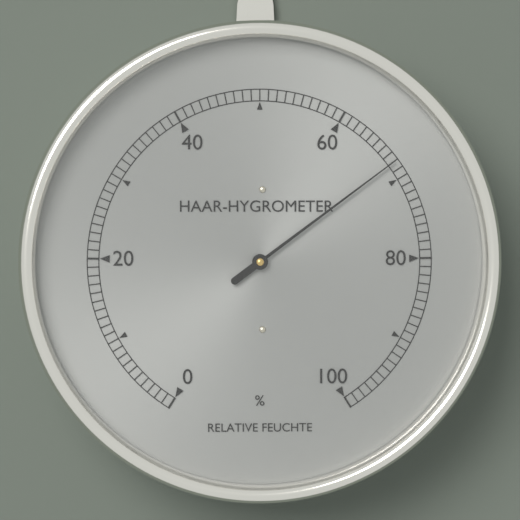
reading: 68 %
